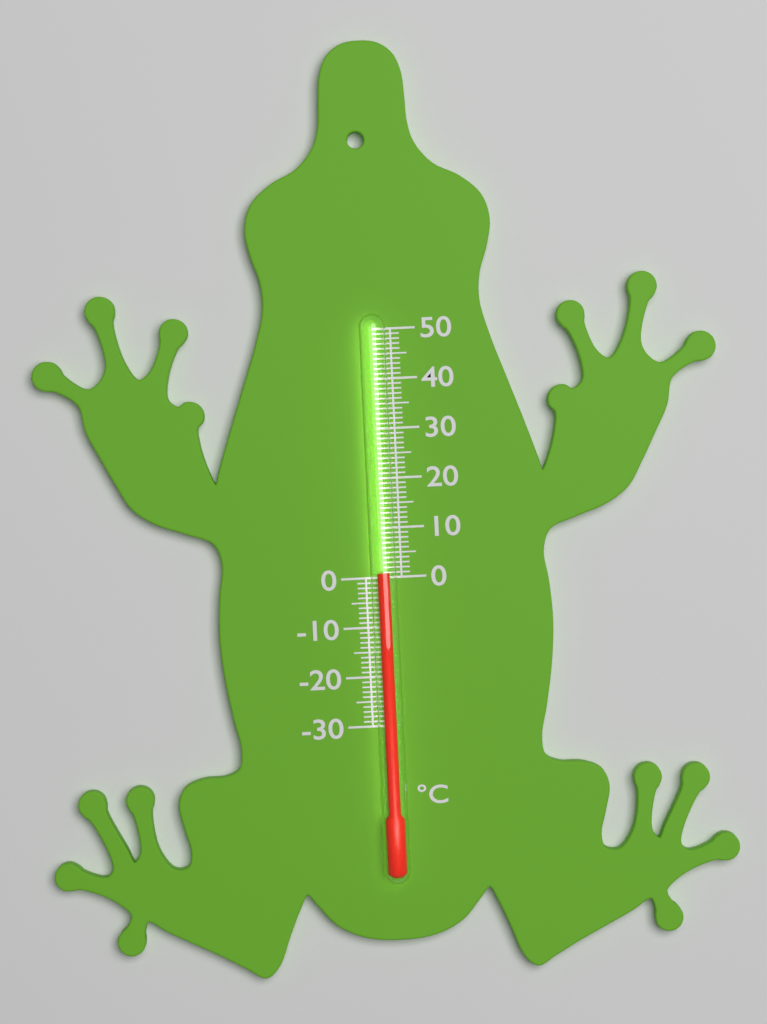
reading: 1 °C
